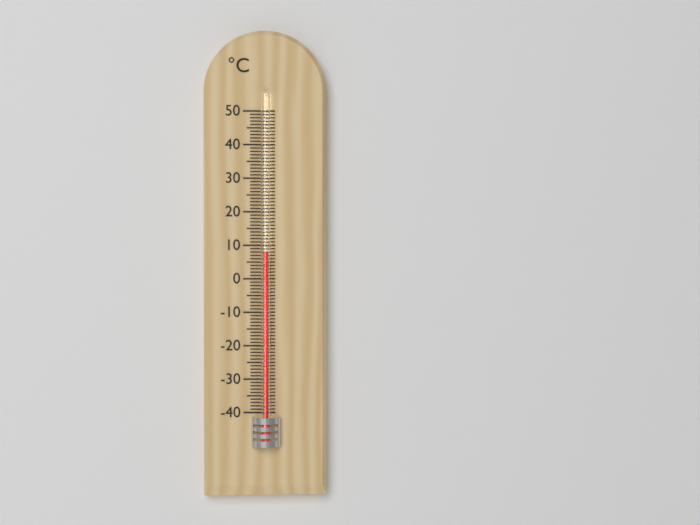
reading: 8 °C
